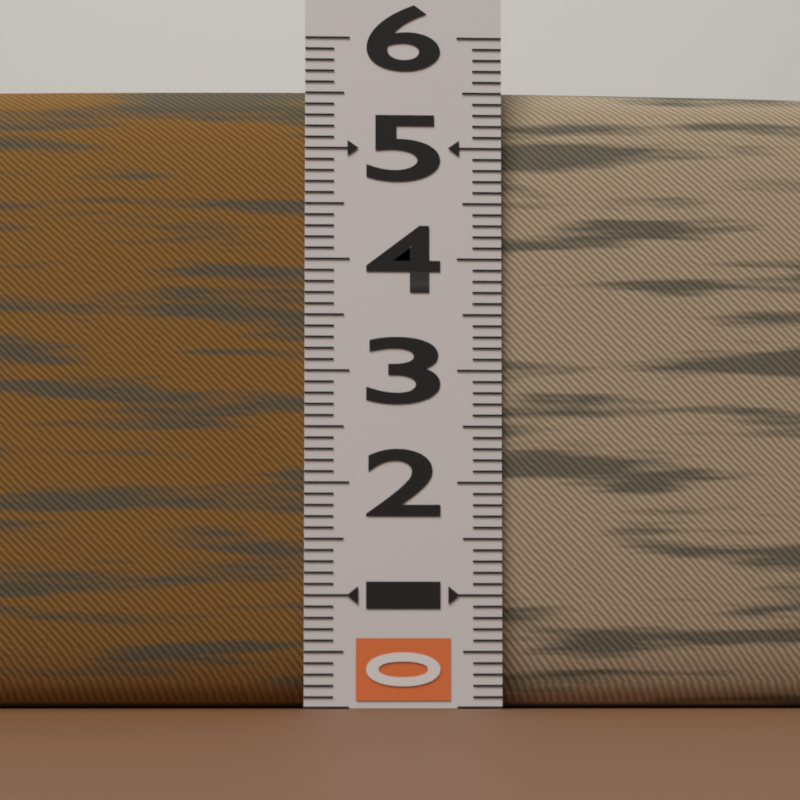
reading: 5.6 (no unit)
